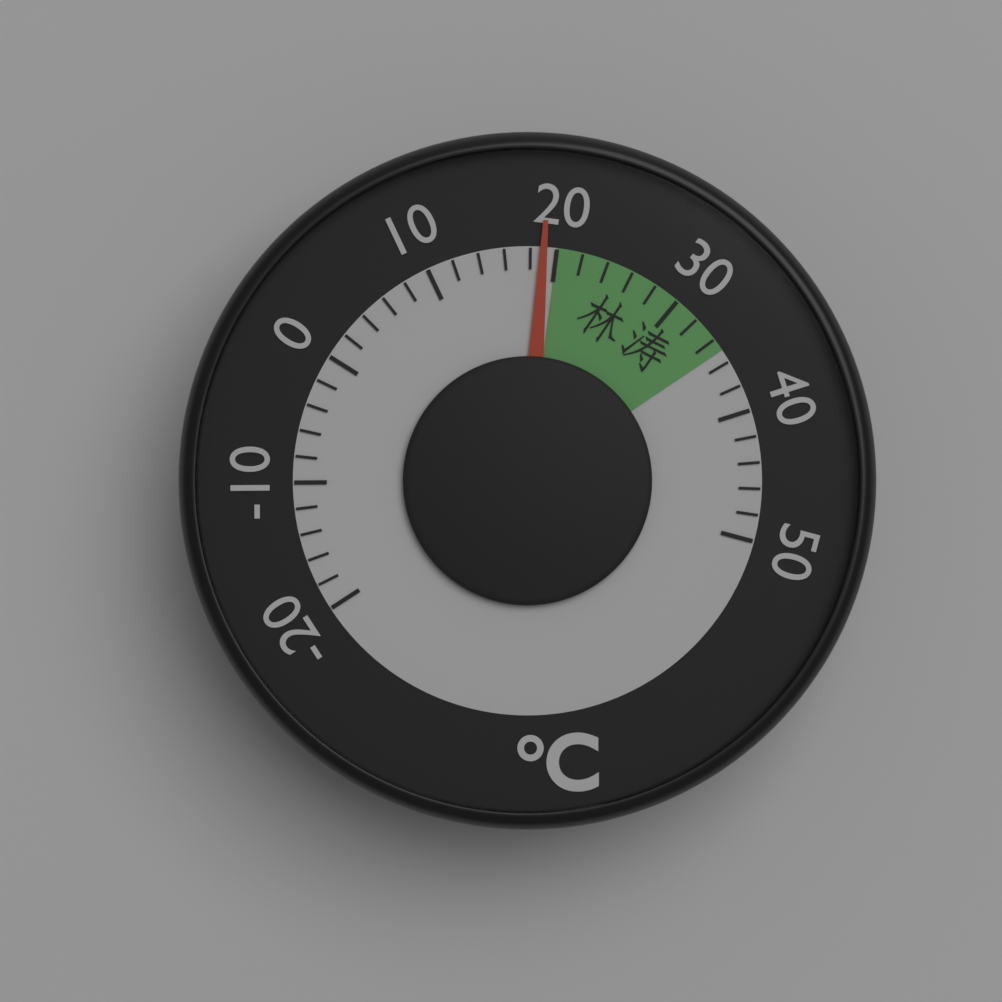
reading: 19 °C
